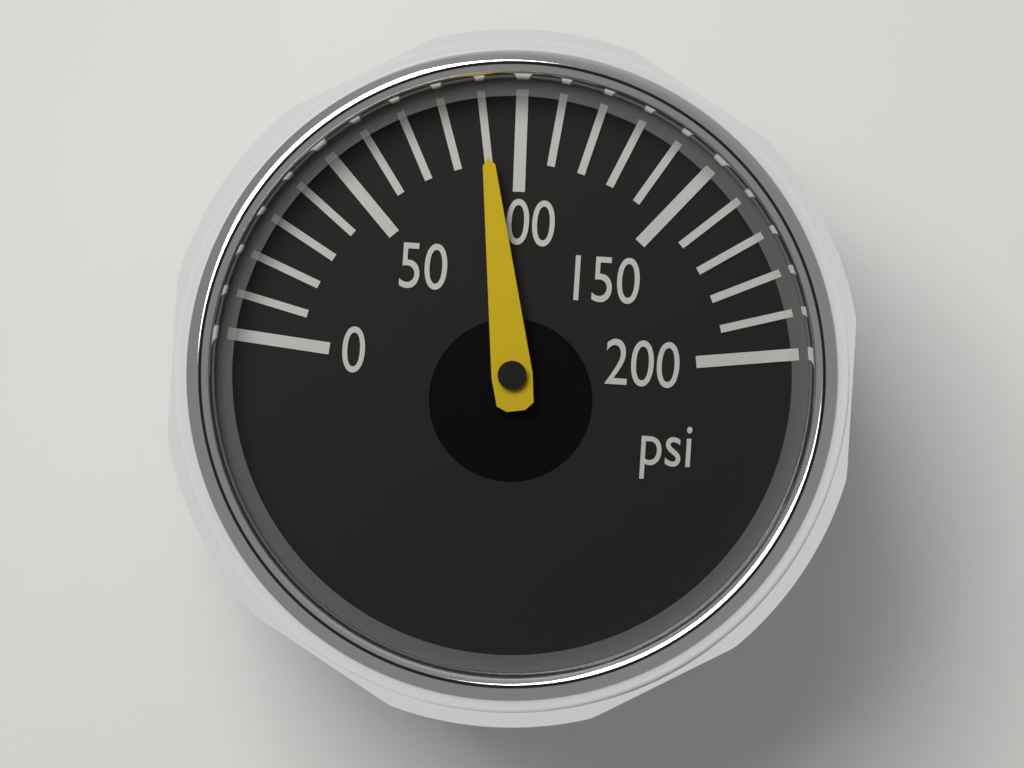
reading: 90 psi
